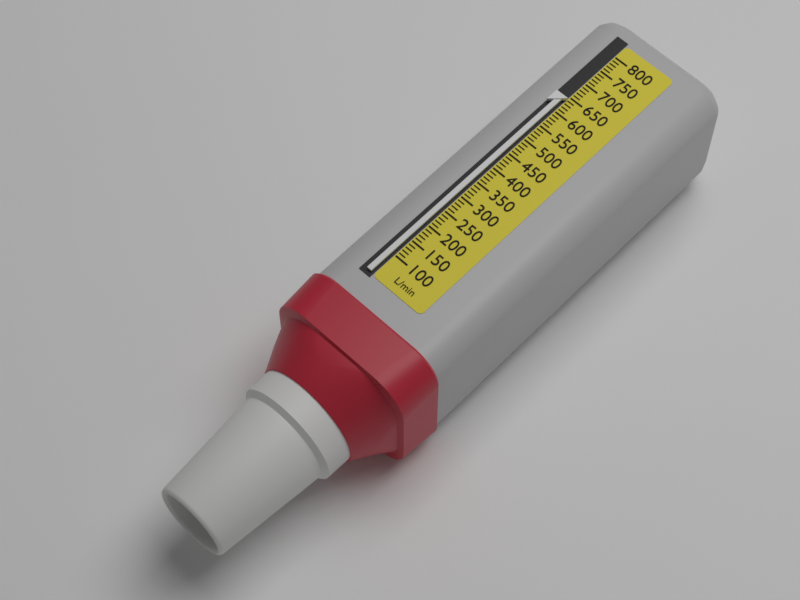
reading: 640 L/min
